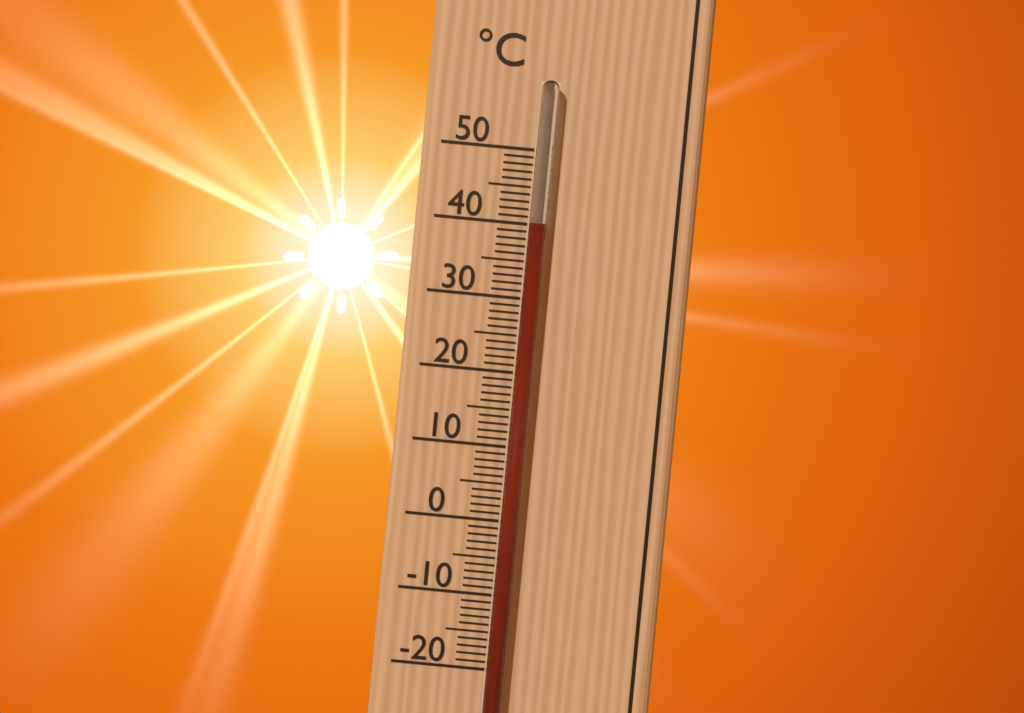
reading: 40 °C
